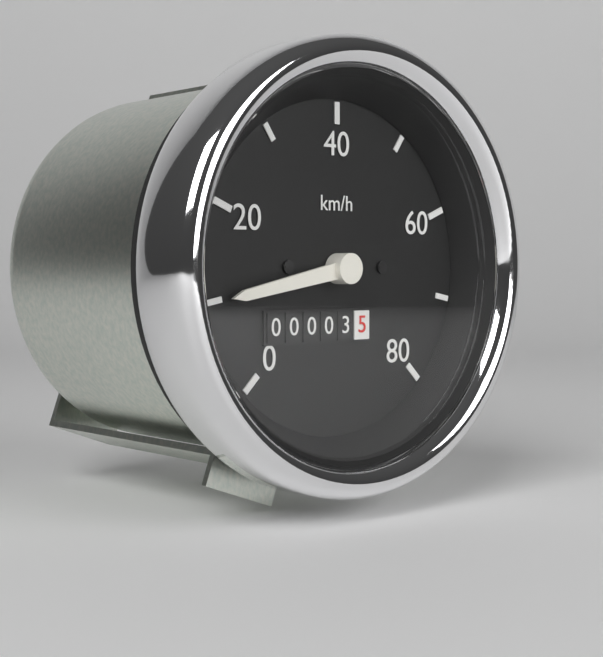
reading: 10 km/h
